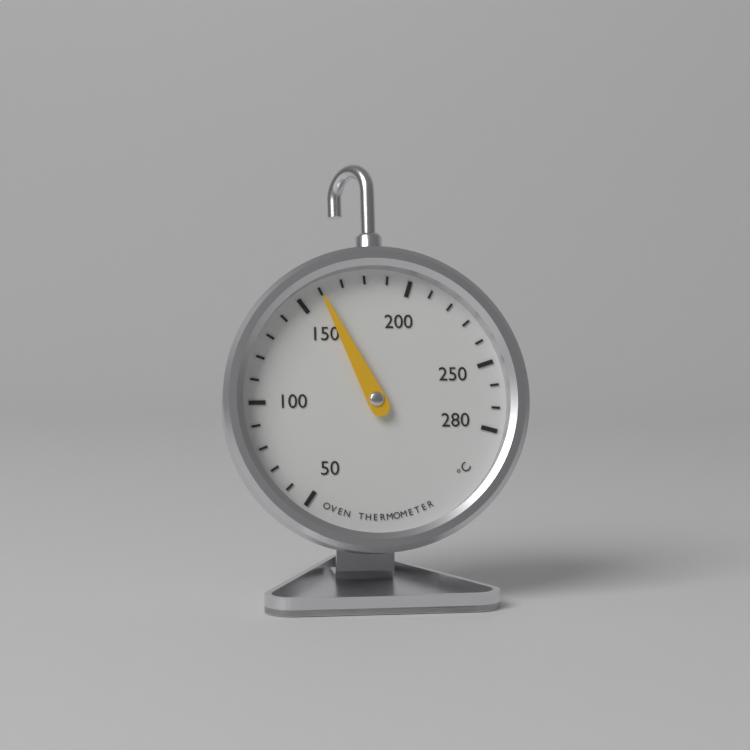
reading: 160 °C
